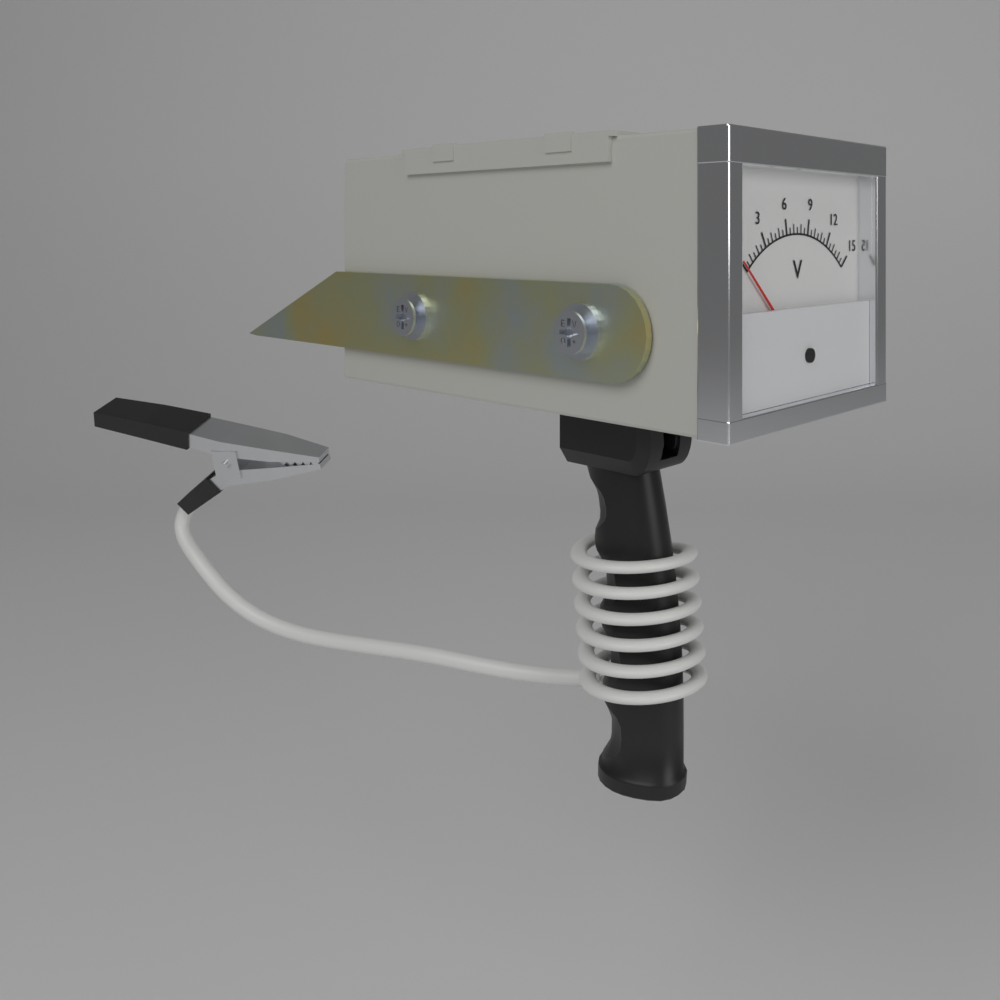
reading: 0.0 V
